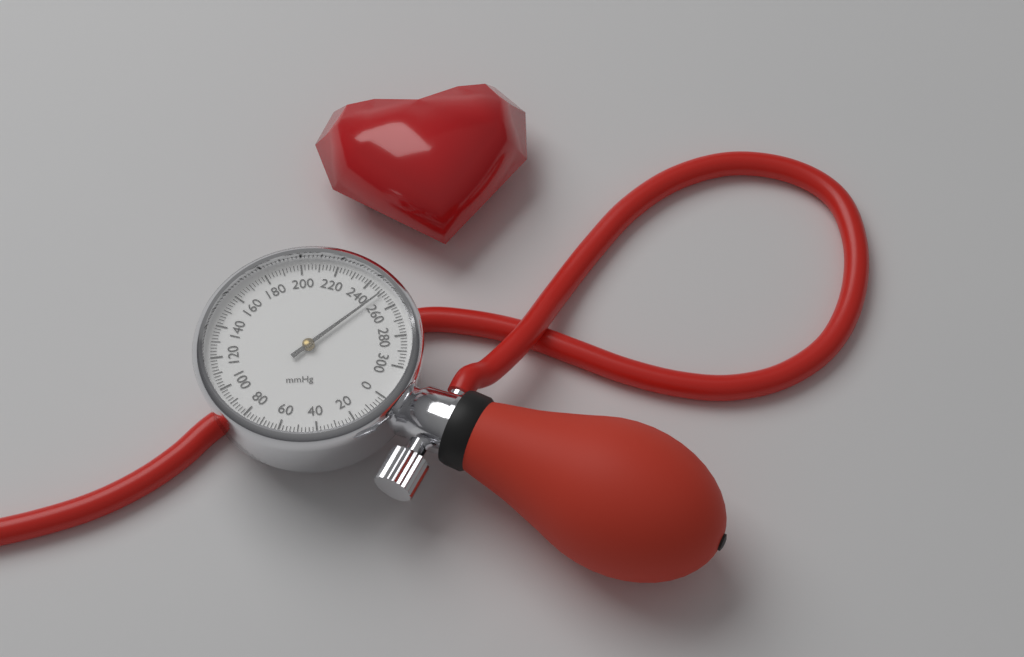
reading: 250 mmHg
